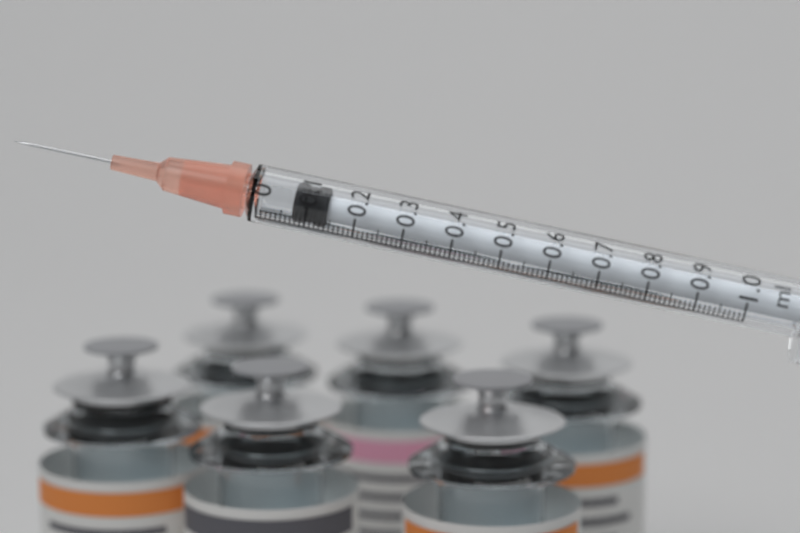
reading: 0.07 ml
